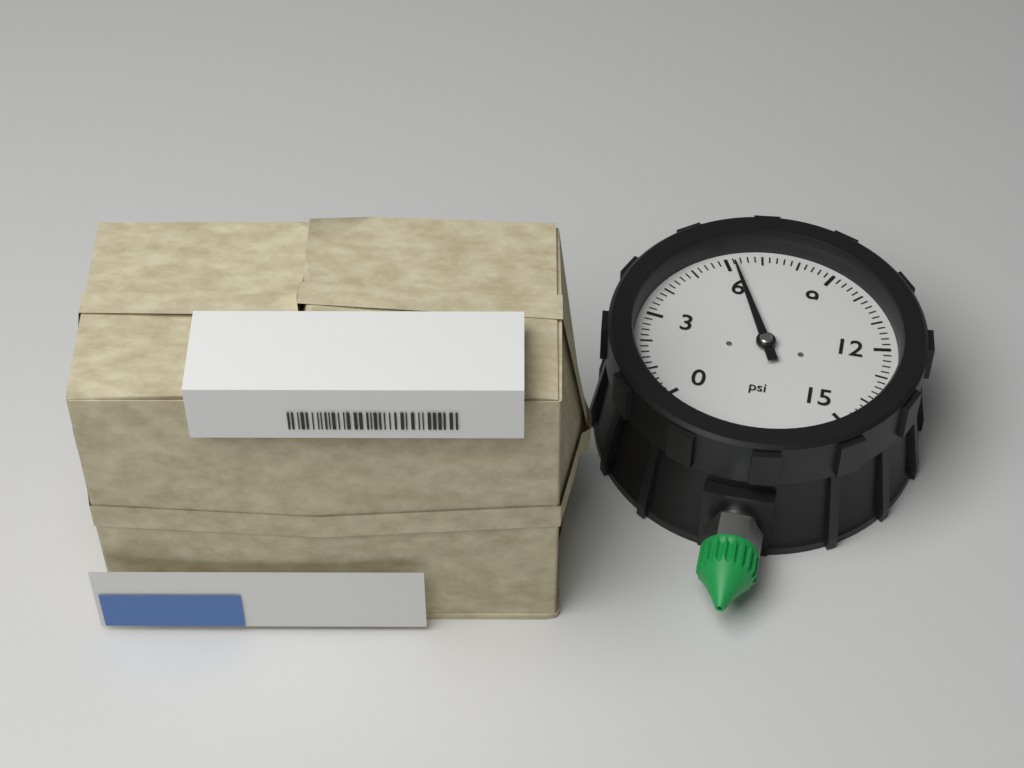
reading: 6.2 psi
